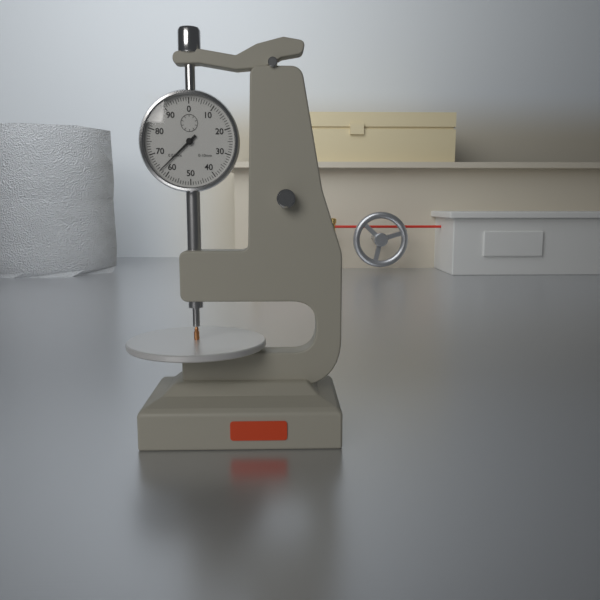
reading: 0.63 mm
